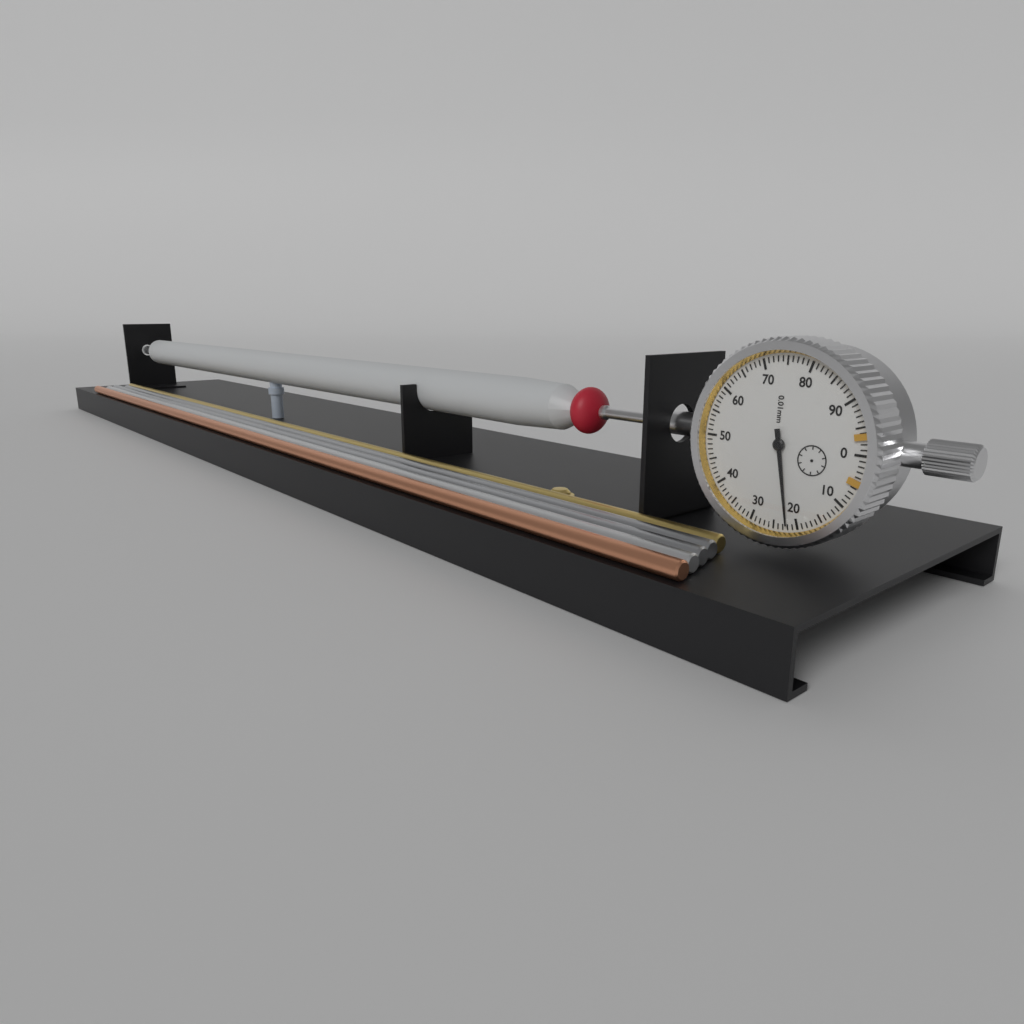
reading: 0.22 mm
